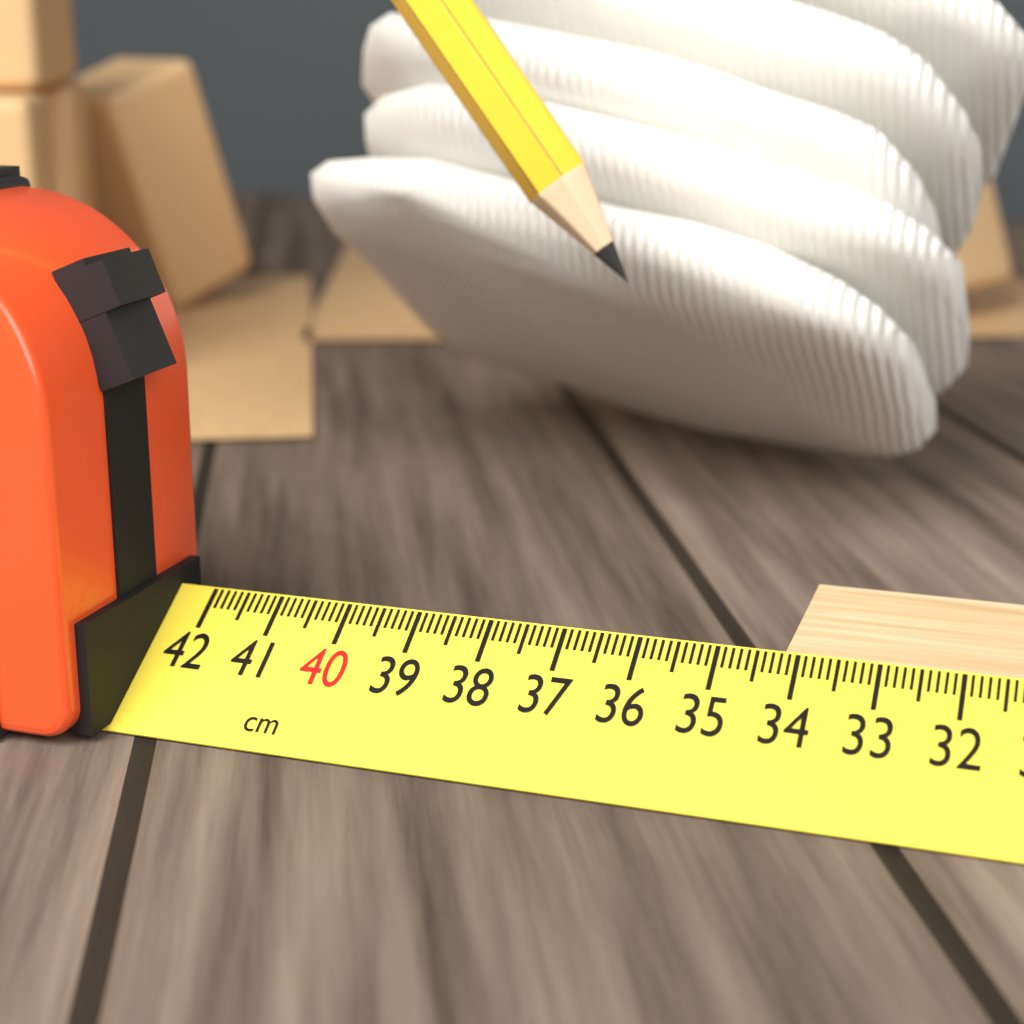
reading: 34.2 cm
